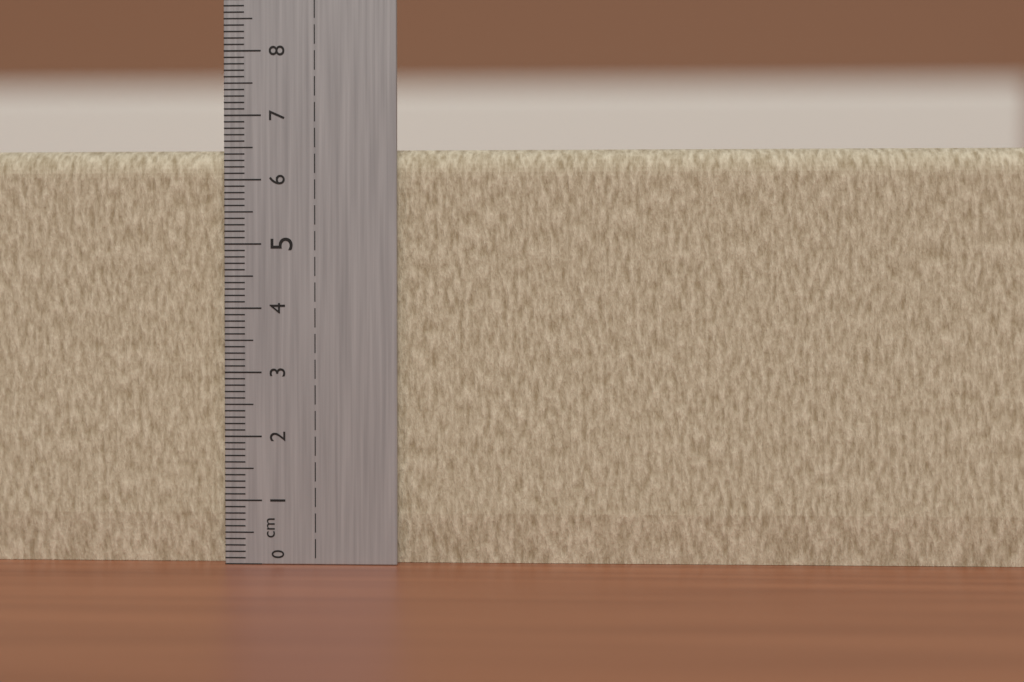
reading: 6.5 cm
